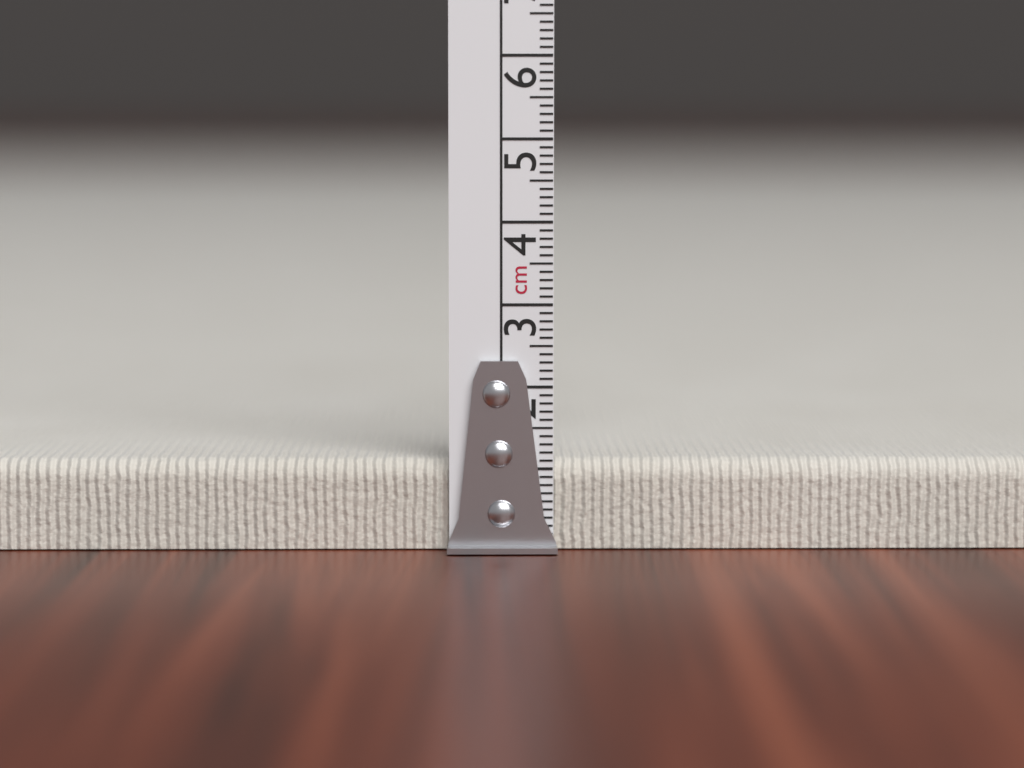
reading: 1.1 cm
